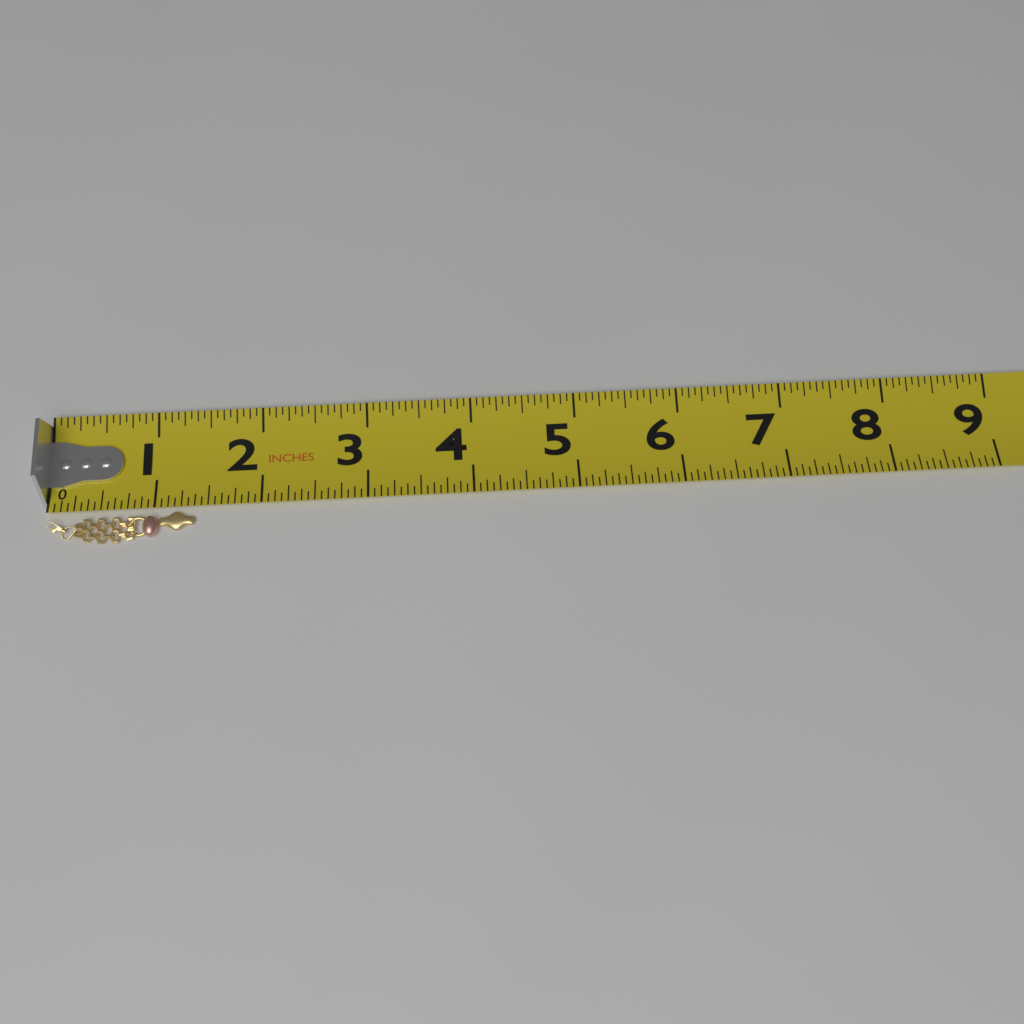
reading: 1.3750 in
